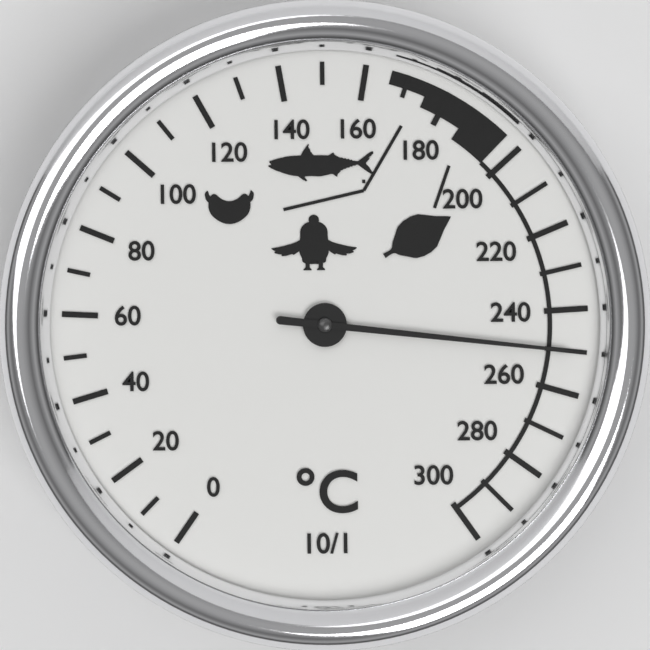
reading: 250 °C
